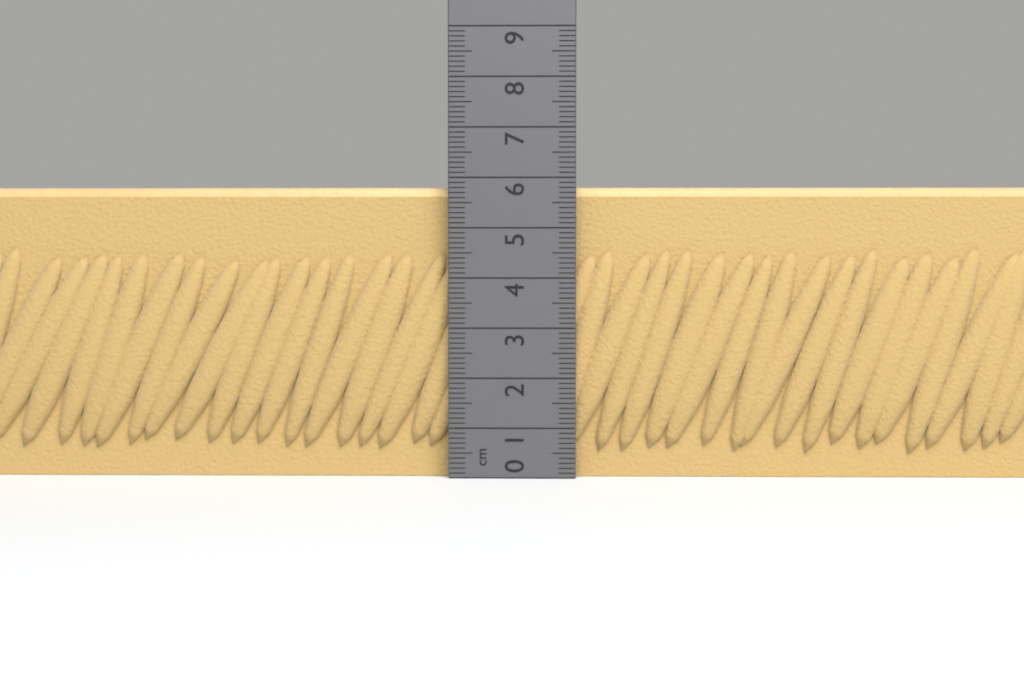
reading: 5.8 cm
